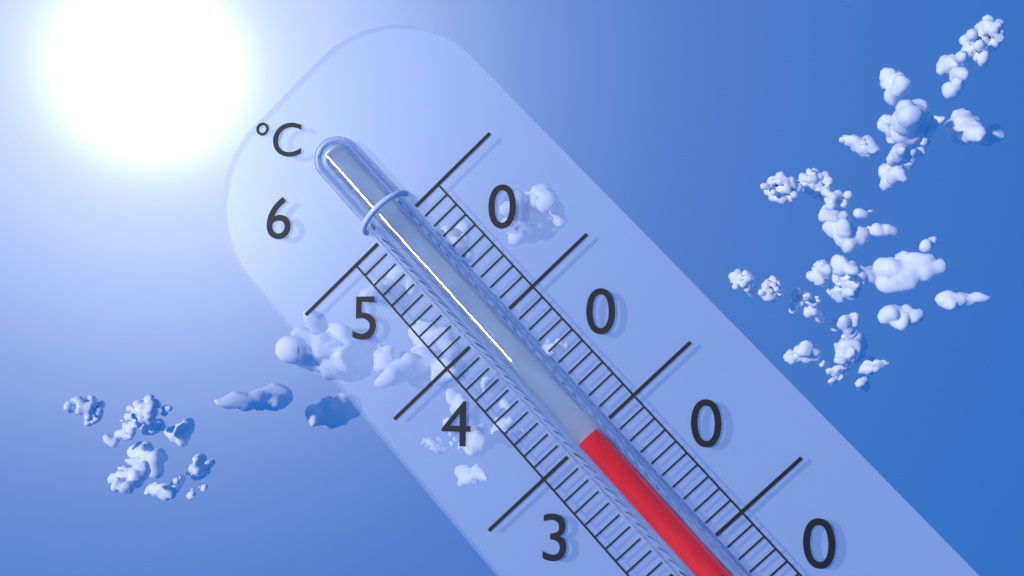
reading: 40 °C
